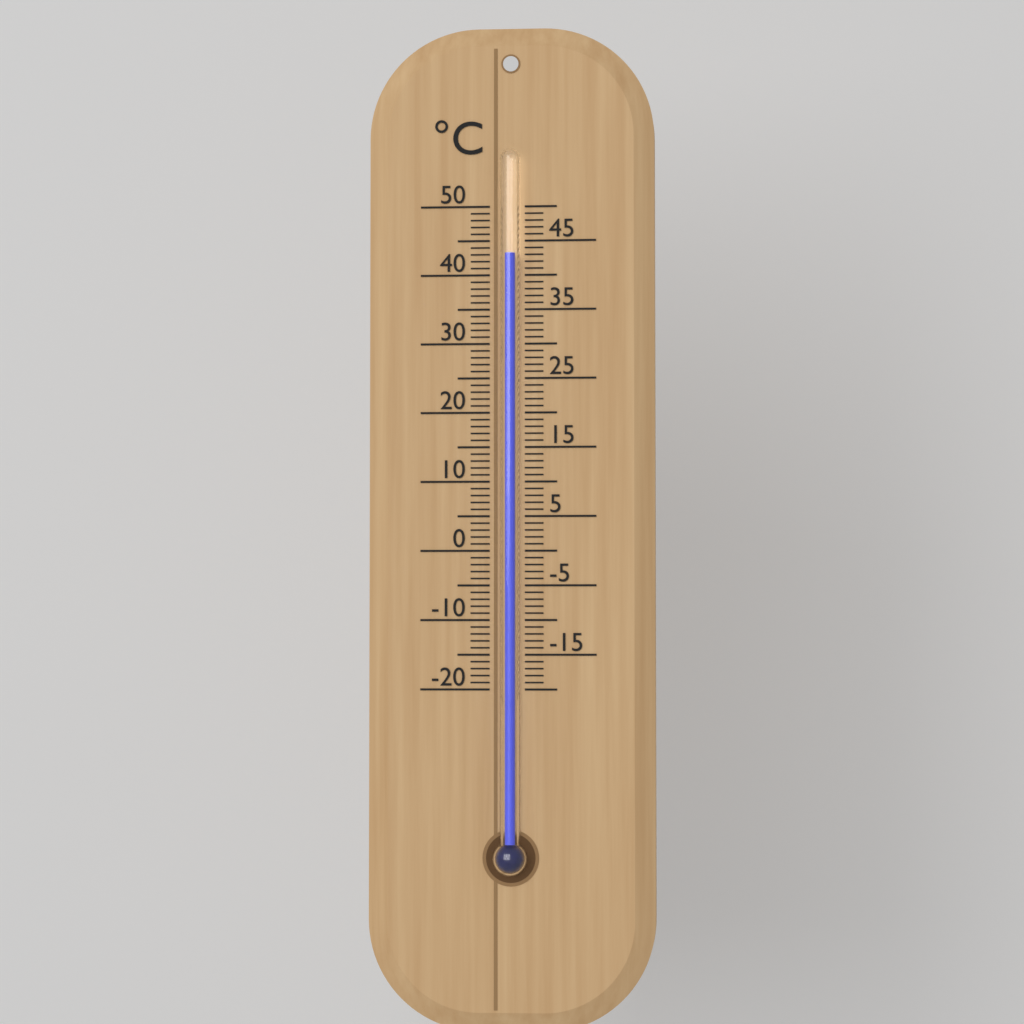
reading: 43 °C
